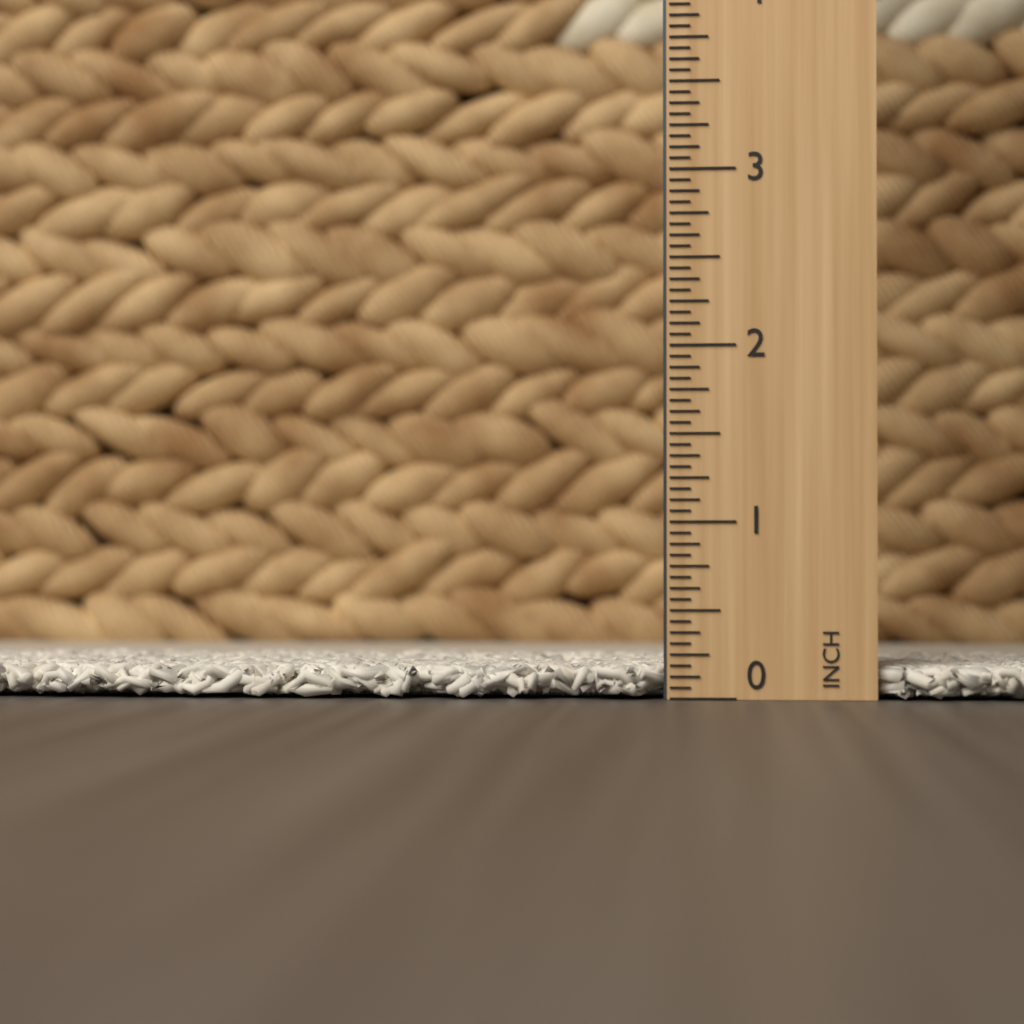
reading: 0.1875 in
